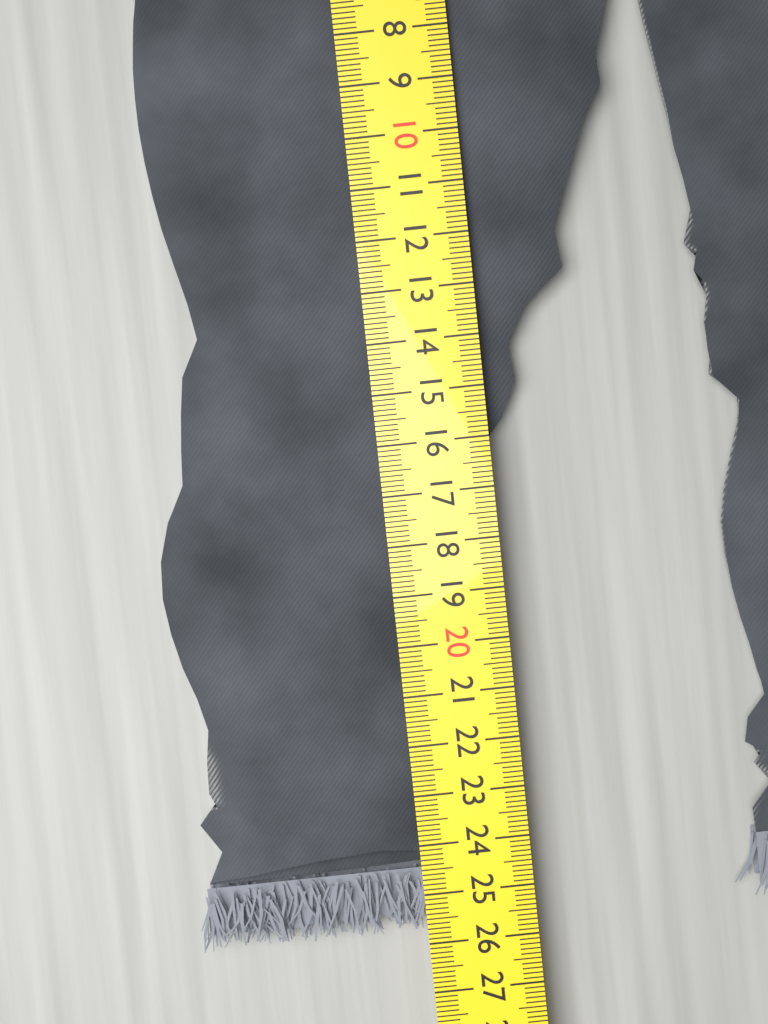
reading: 25.8 cm
